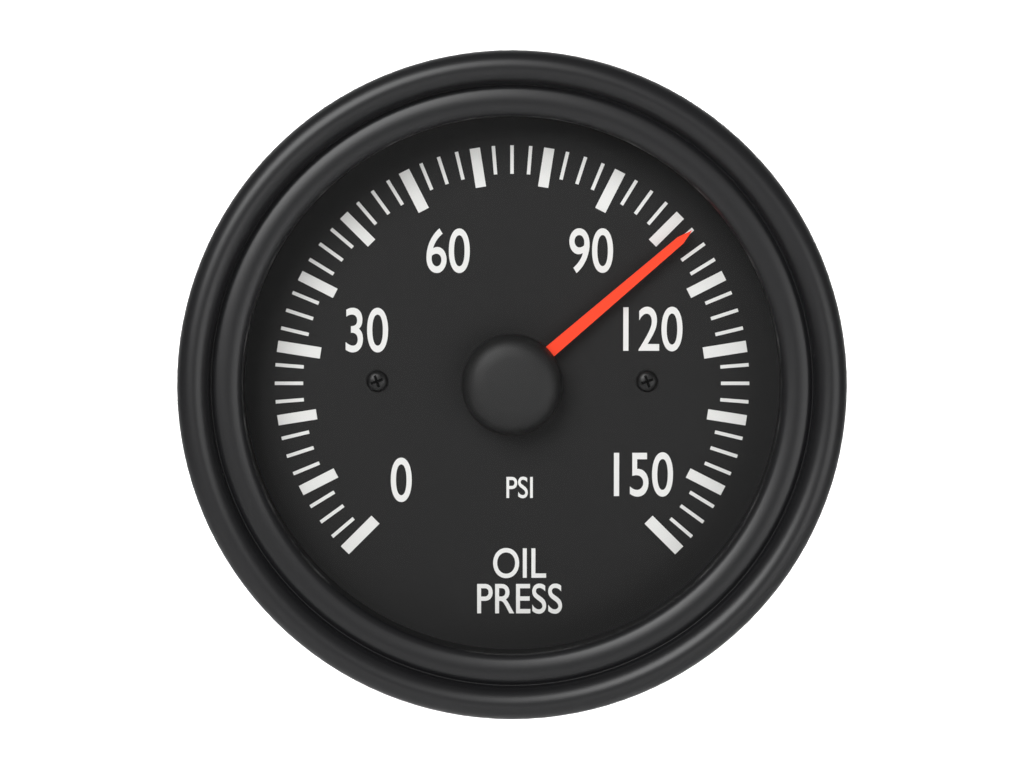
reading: 102.5 psi
